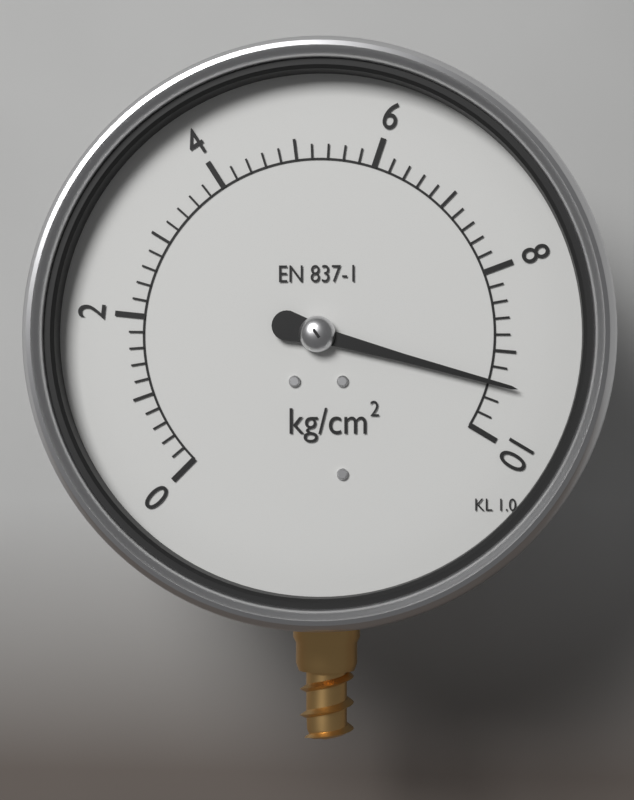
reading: 9.4 kg/cm²
